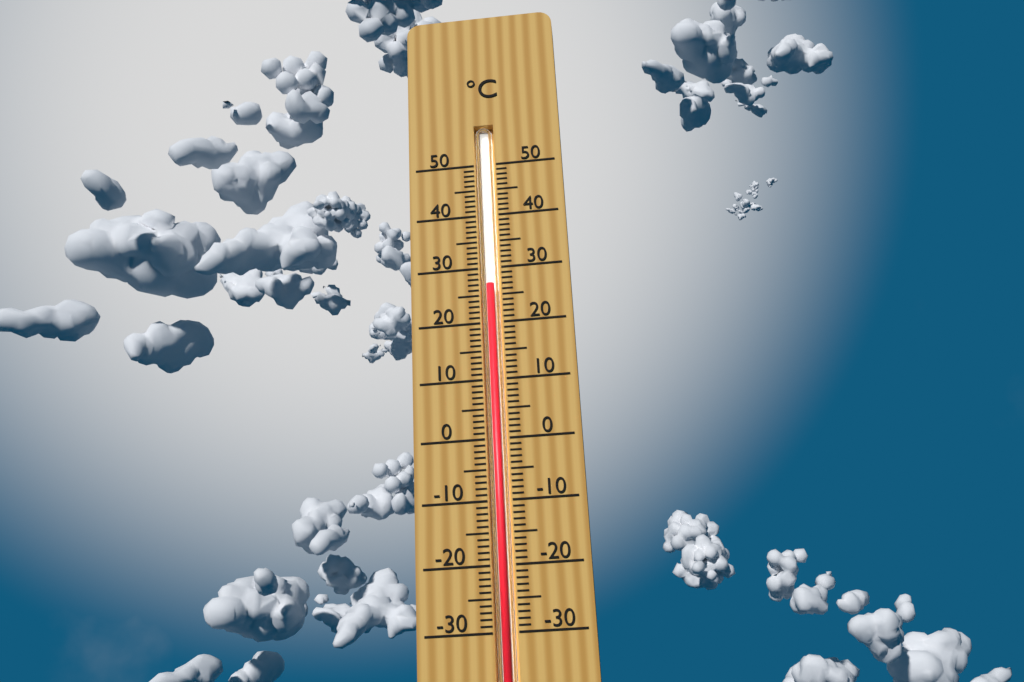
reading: 27 °C
